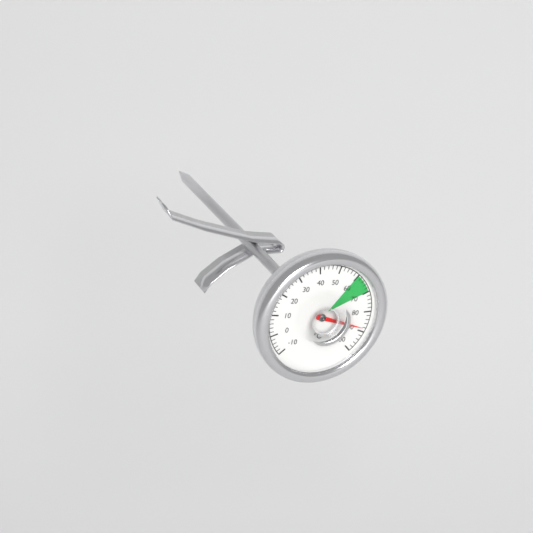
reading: 88 °C
